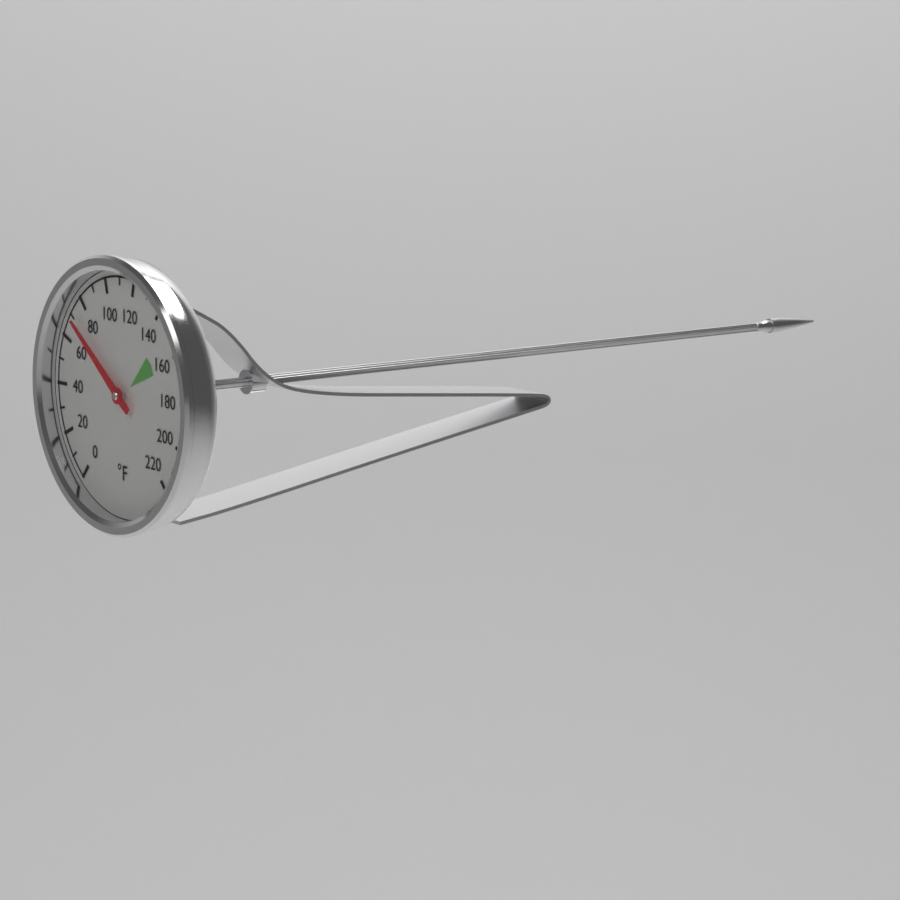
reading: 70 °F
